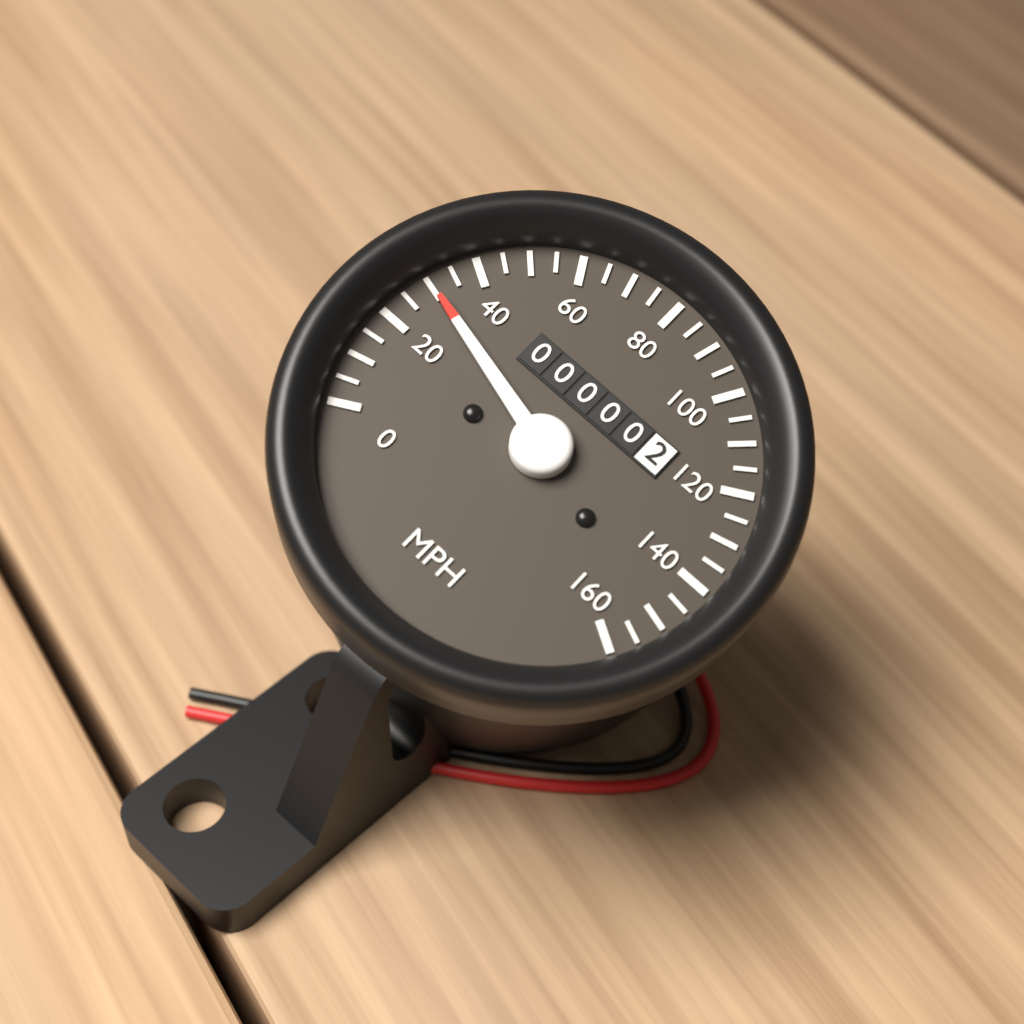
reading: 30 MPH
